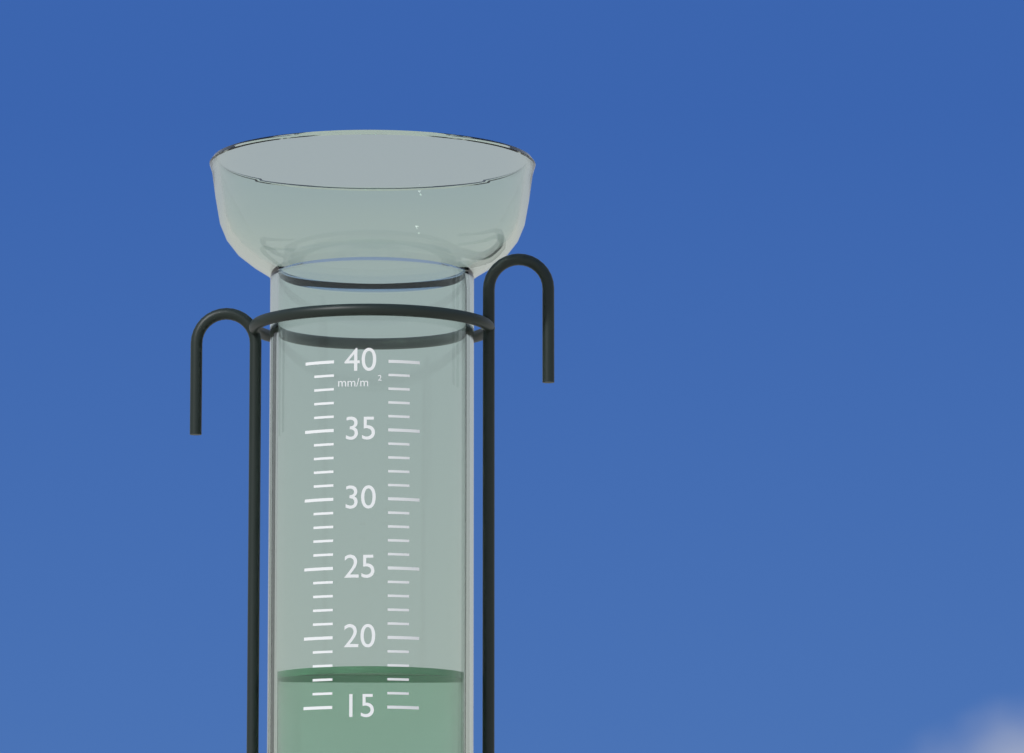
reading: 18 mm/m²
